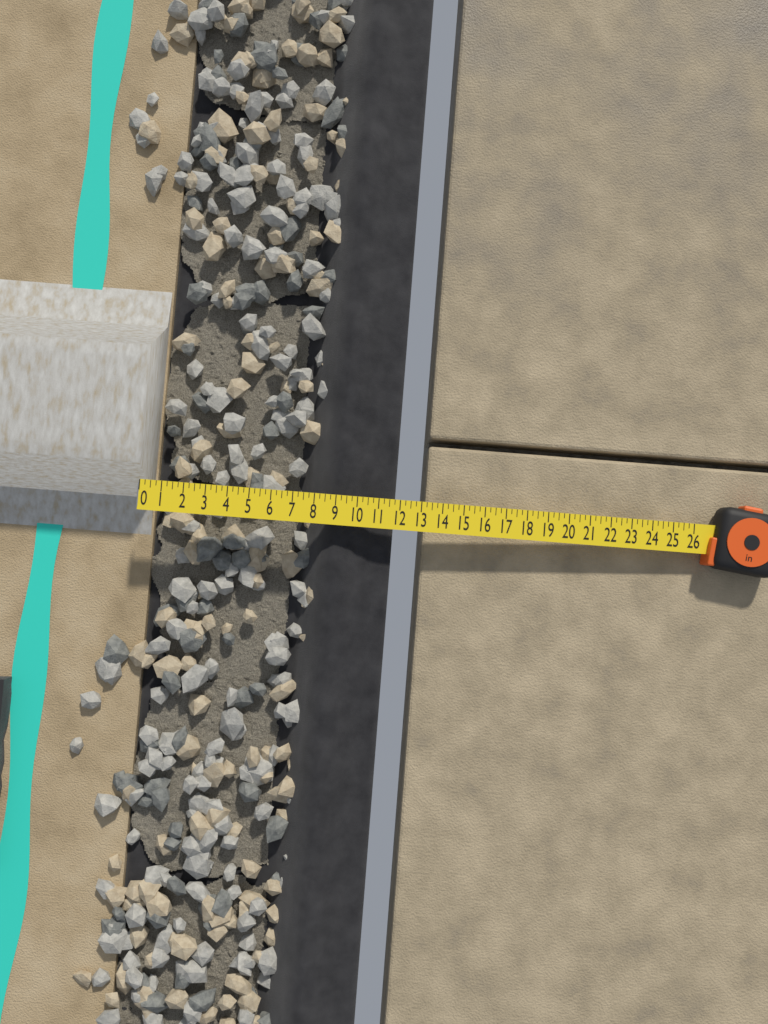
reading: 11.75 in
